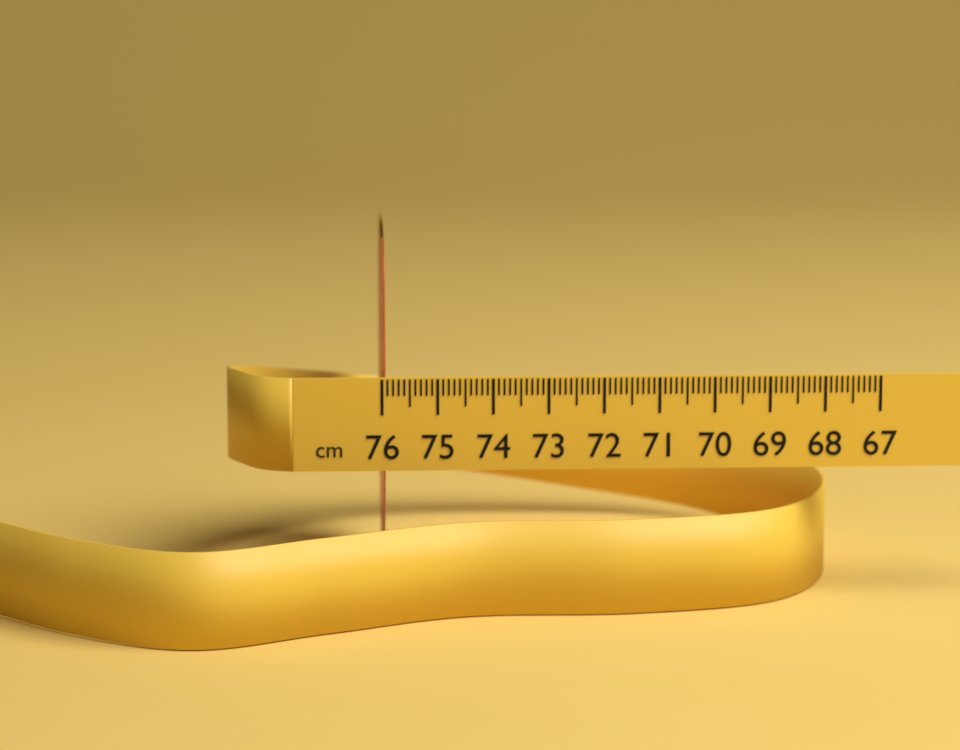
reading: 75.9 cm
